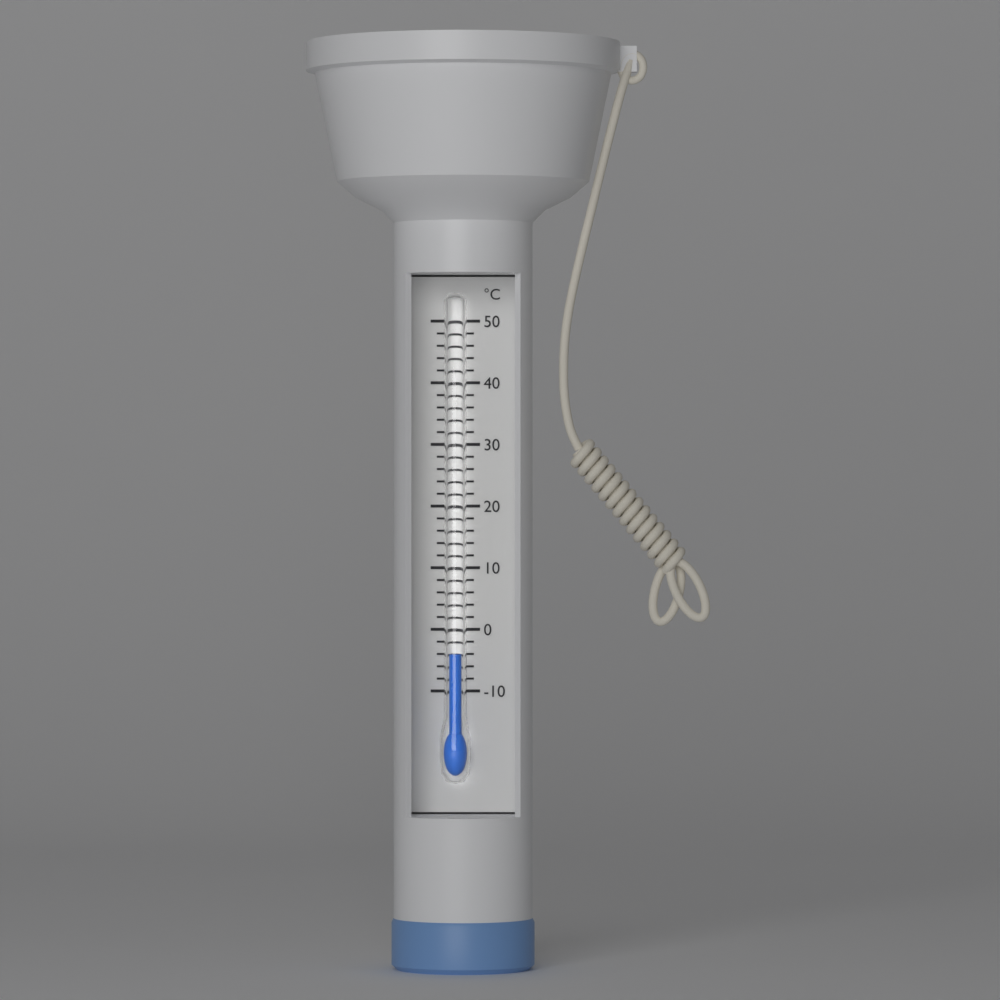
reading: -4 °C
